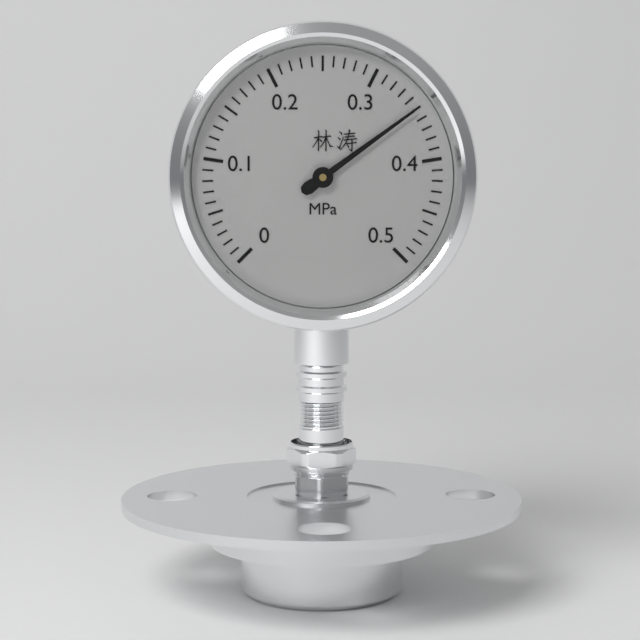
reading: 0.35 MPa
